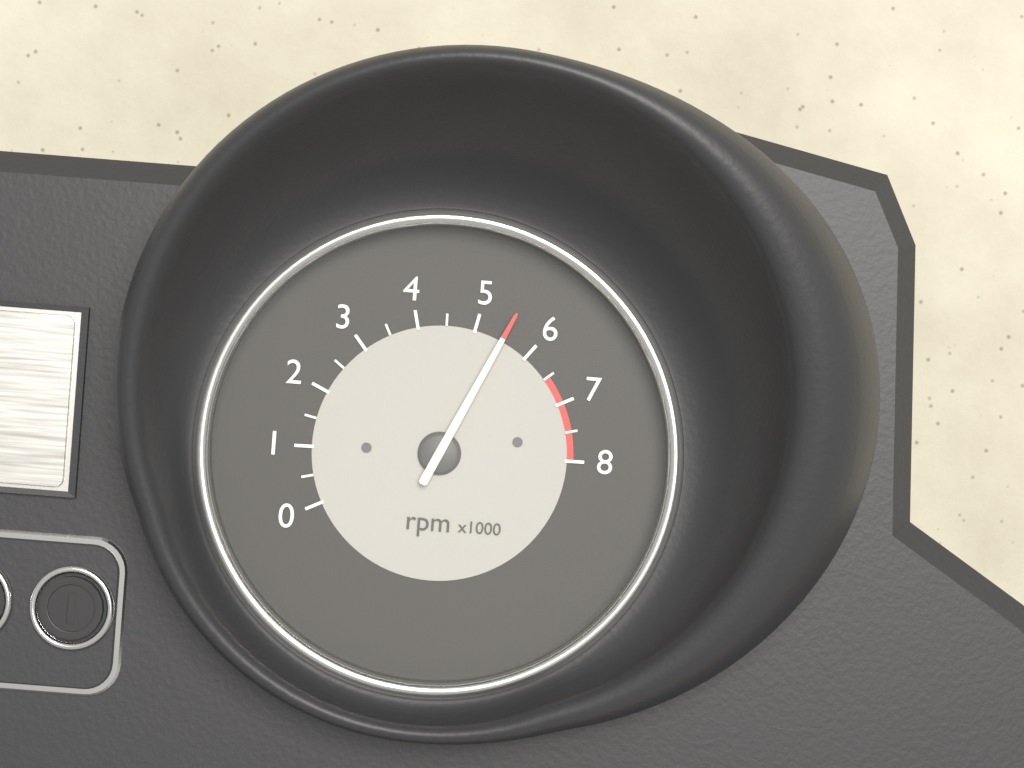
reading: 5500 rpm
